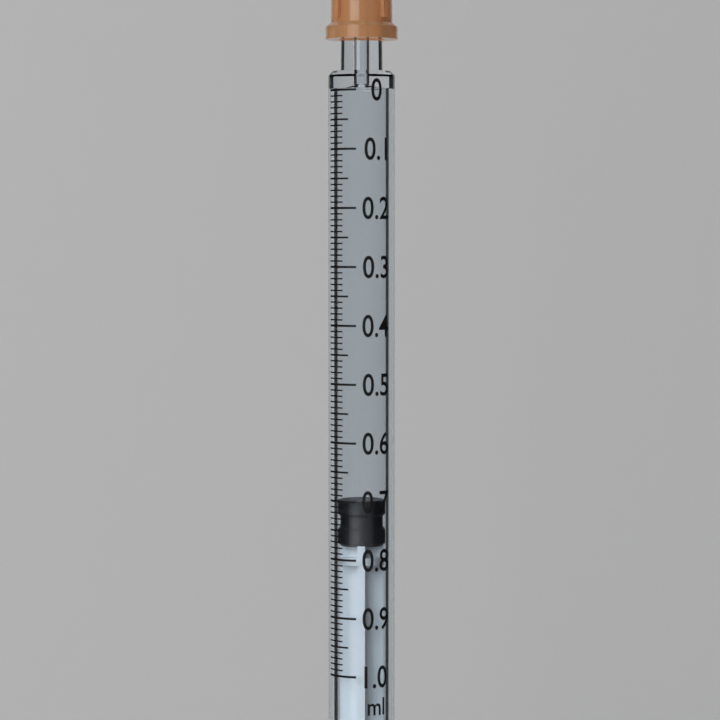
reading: 0.70 ml
